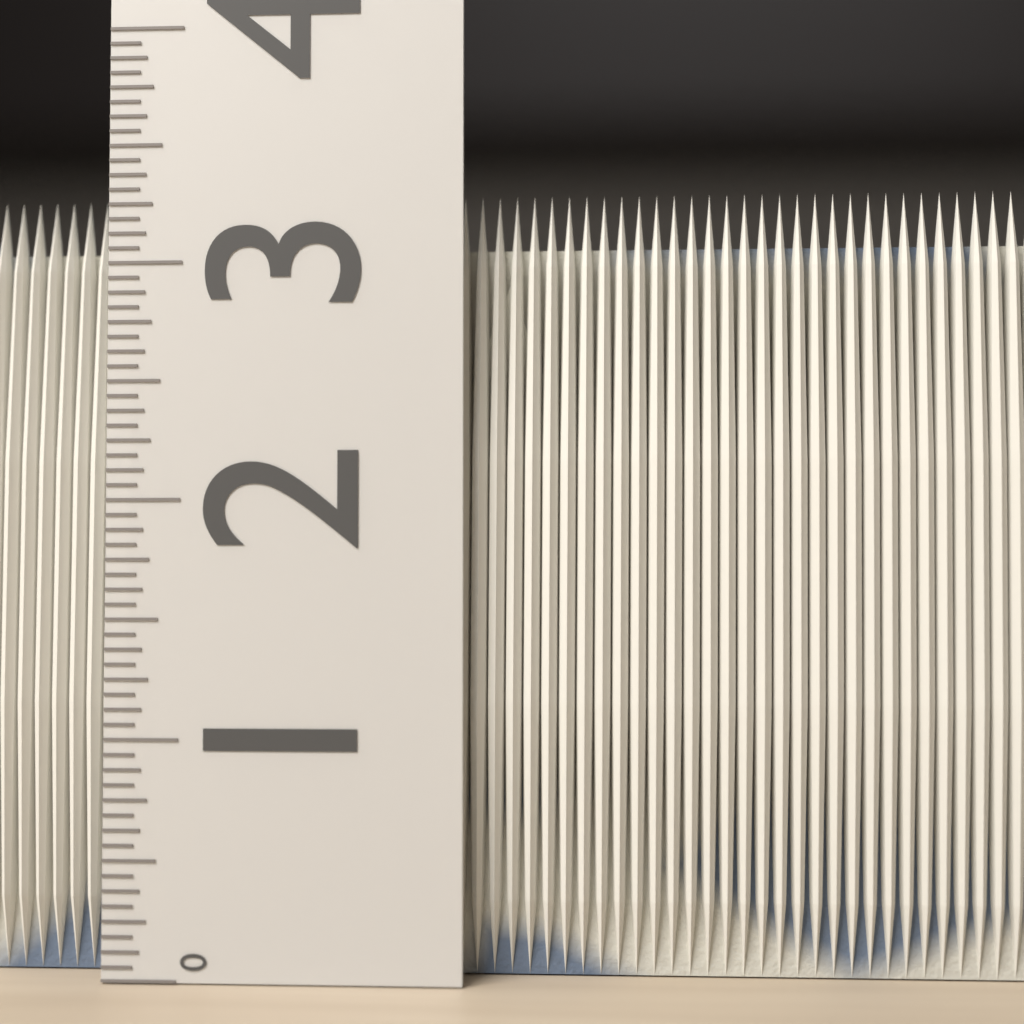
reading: 3.3125 (no unit)
